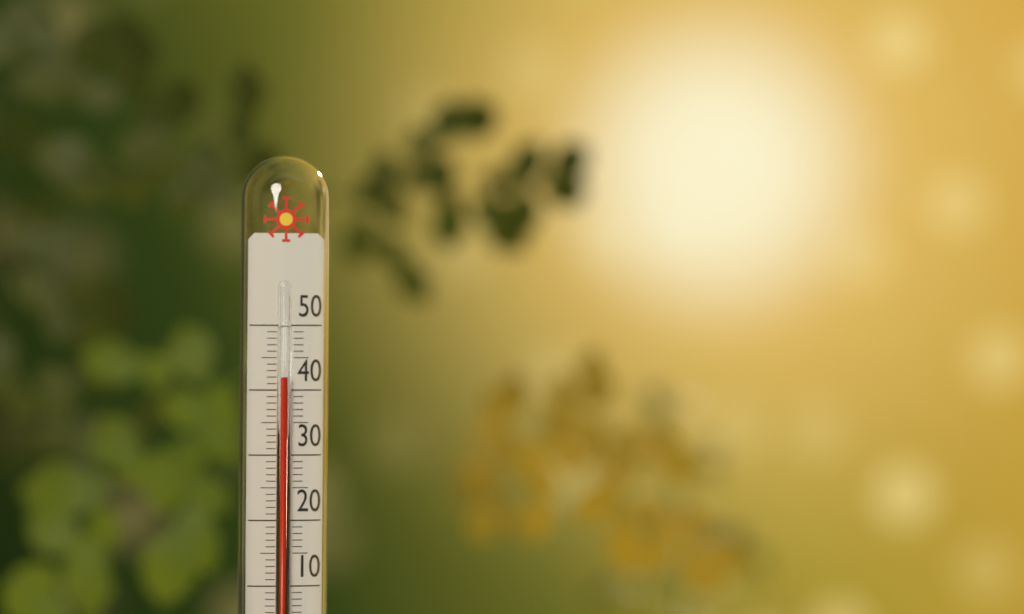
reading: 42 °C
